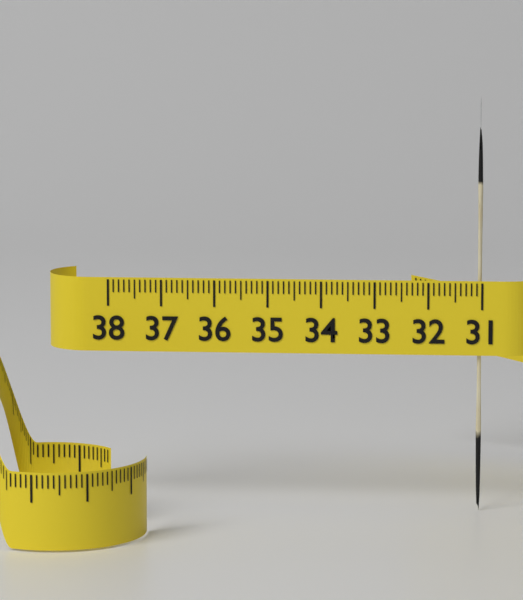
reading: 31.1 (no unit)
